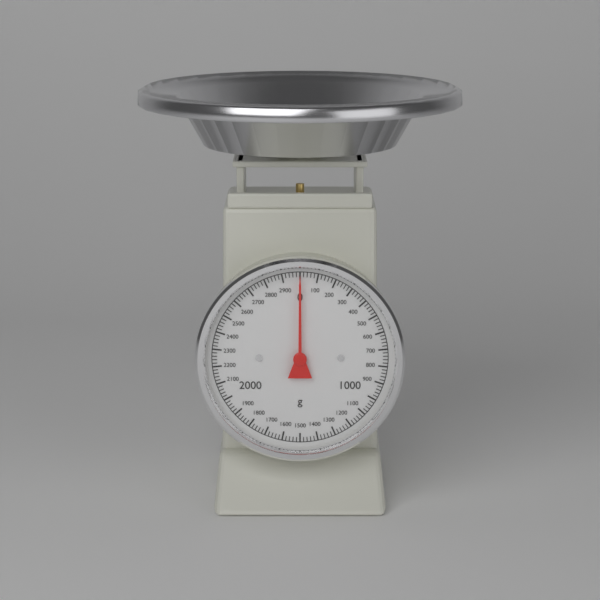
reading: 0 g
